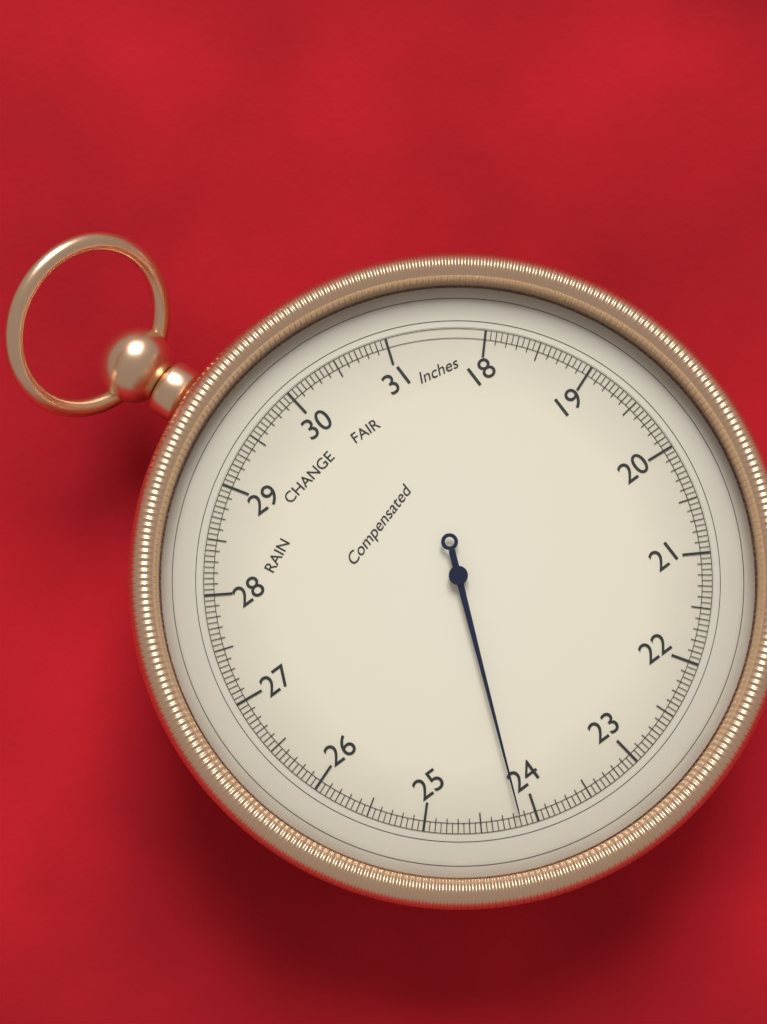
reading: 24.15 inHg
